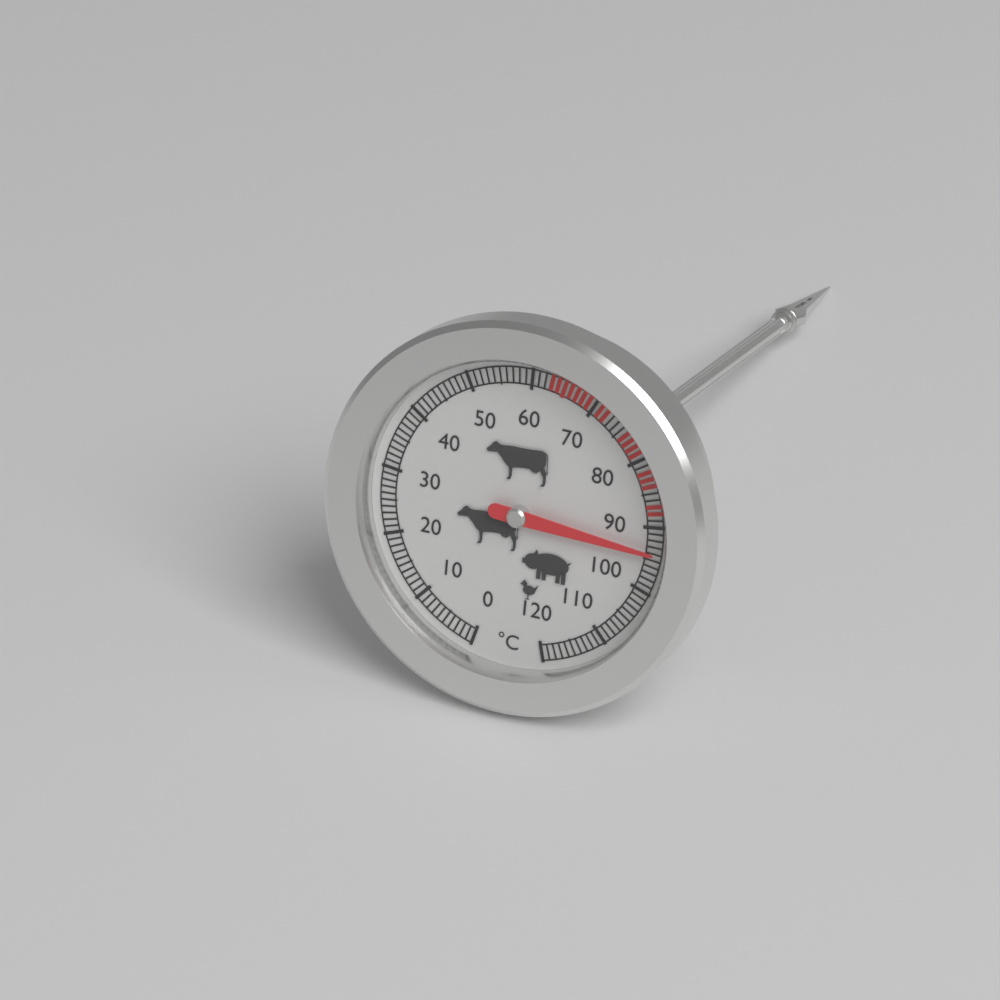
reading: 94 °C
